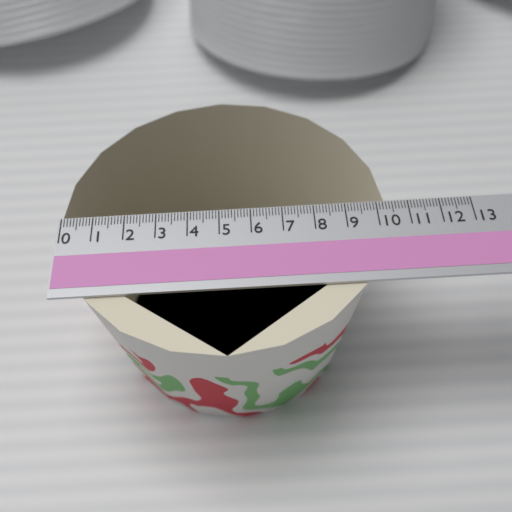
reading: 10.3 (no unit)
